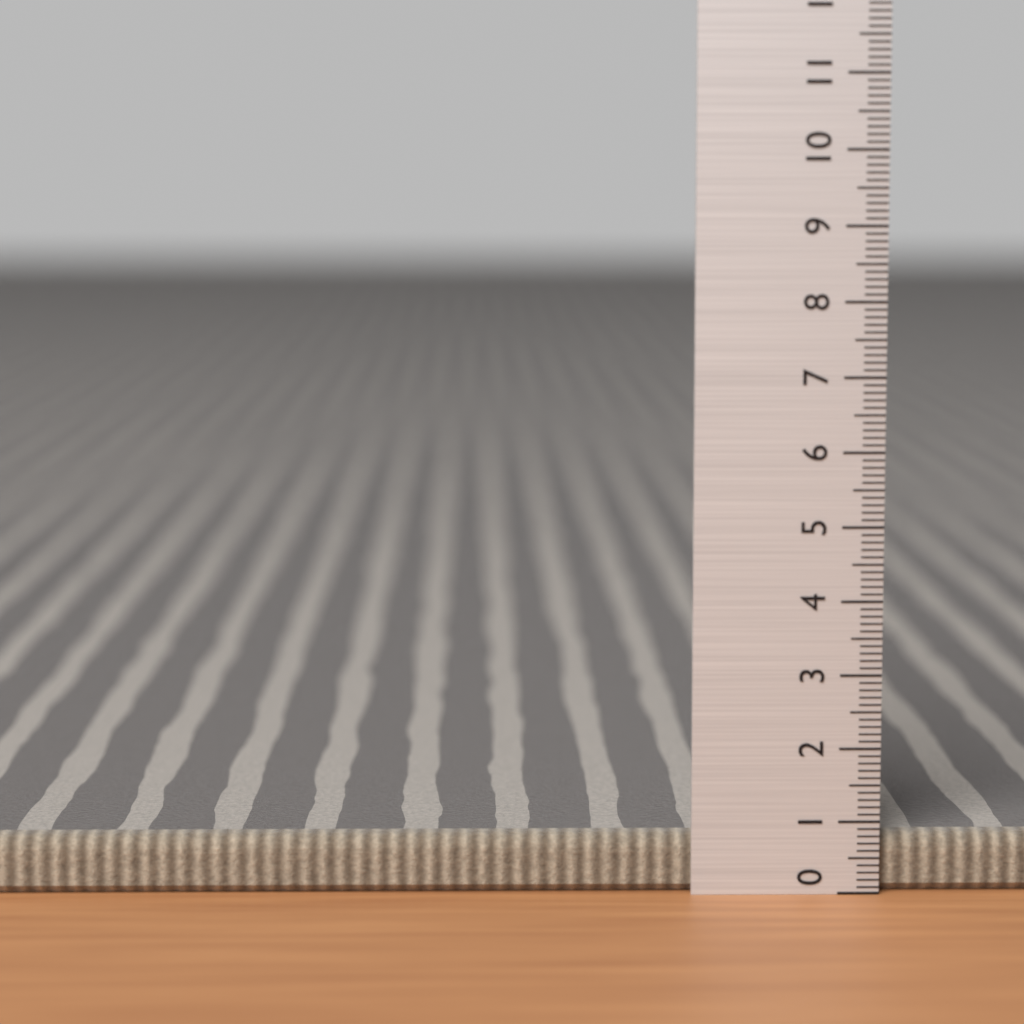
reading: 0.8 (no unit)
